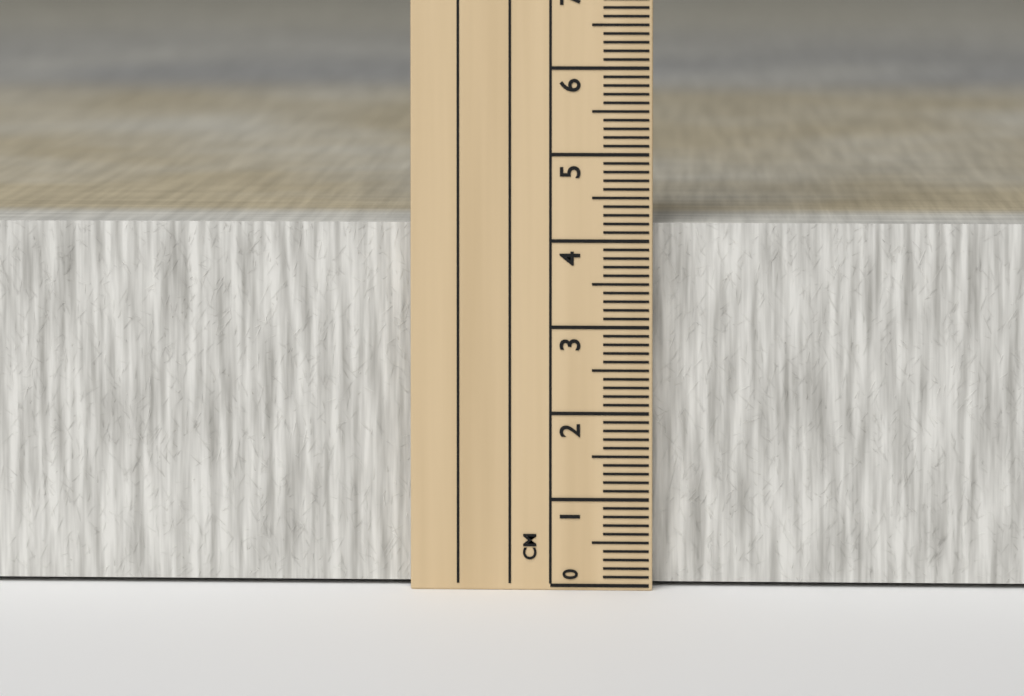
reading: 4.2 cm
